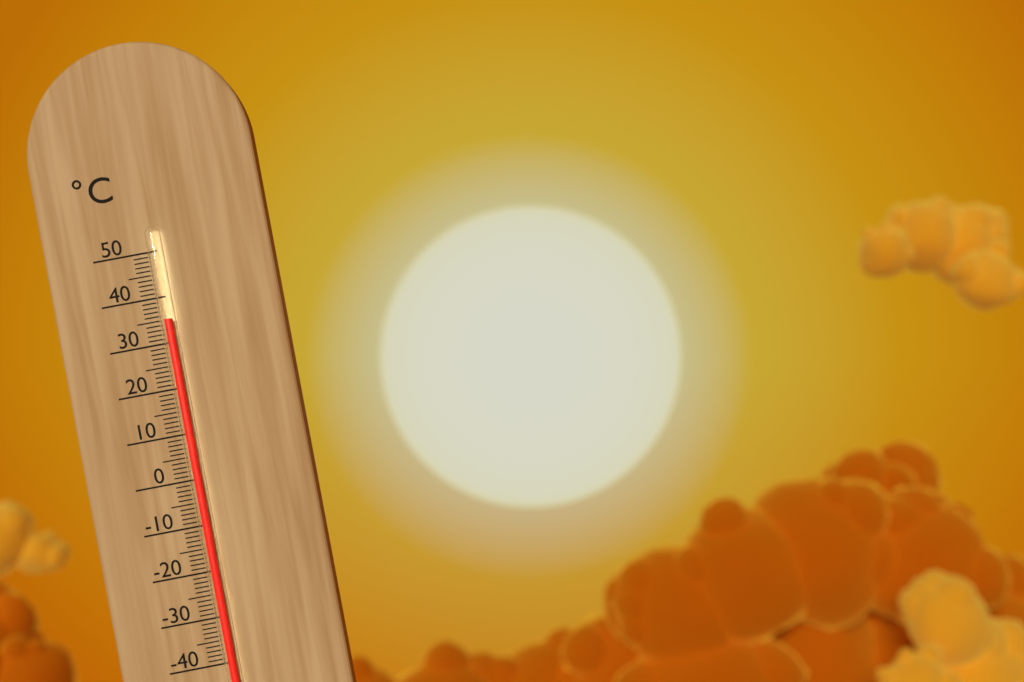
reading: 35 °C
